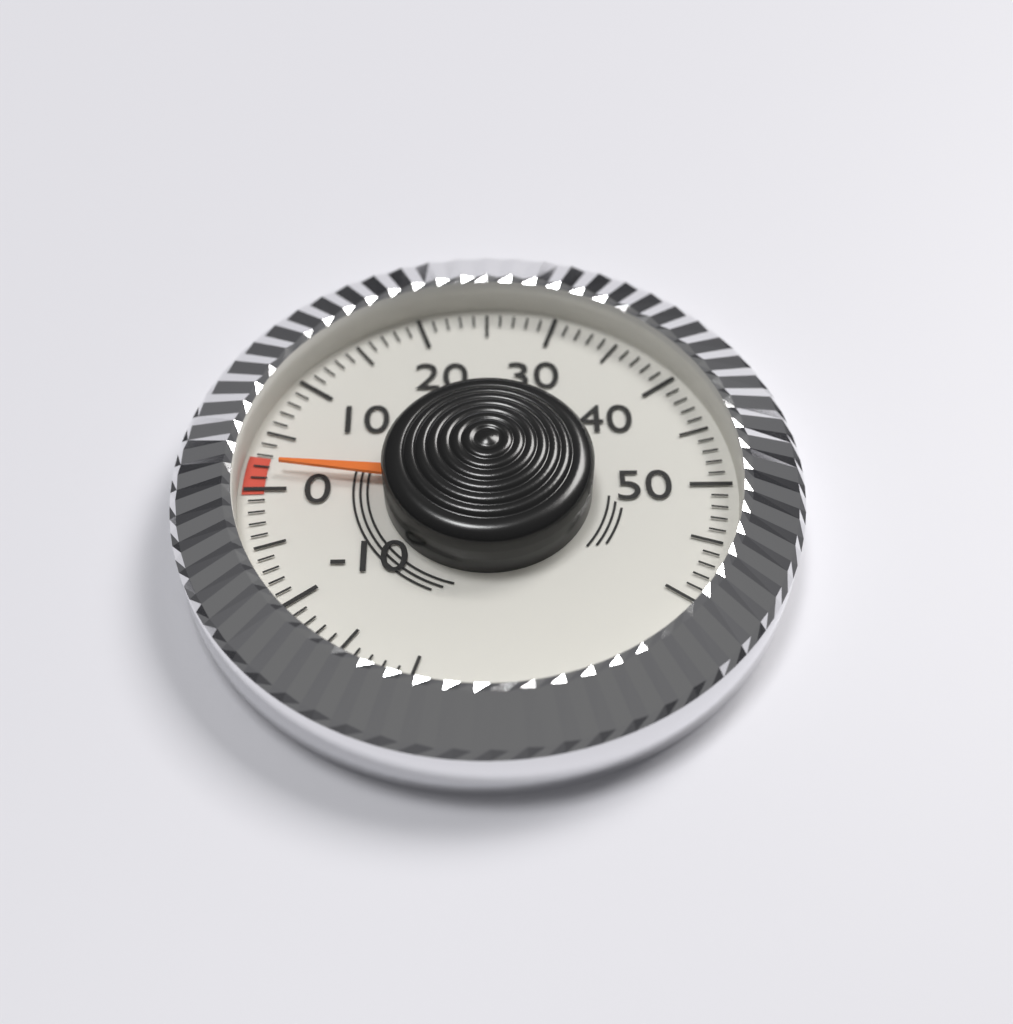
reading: 2 (no unit)
